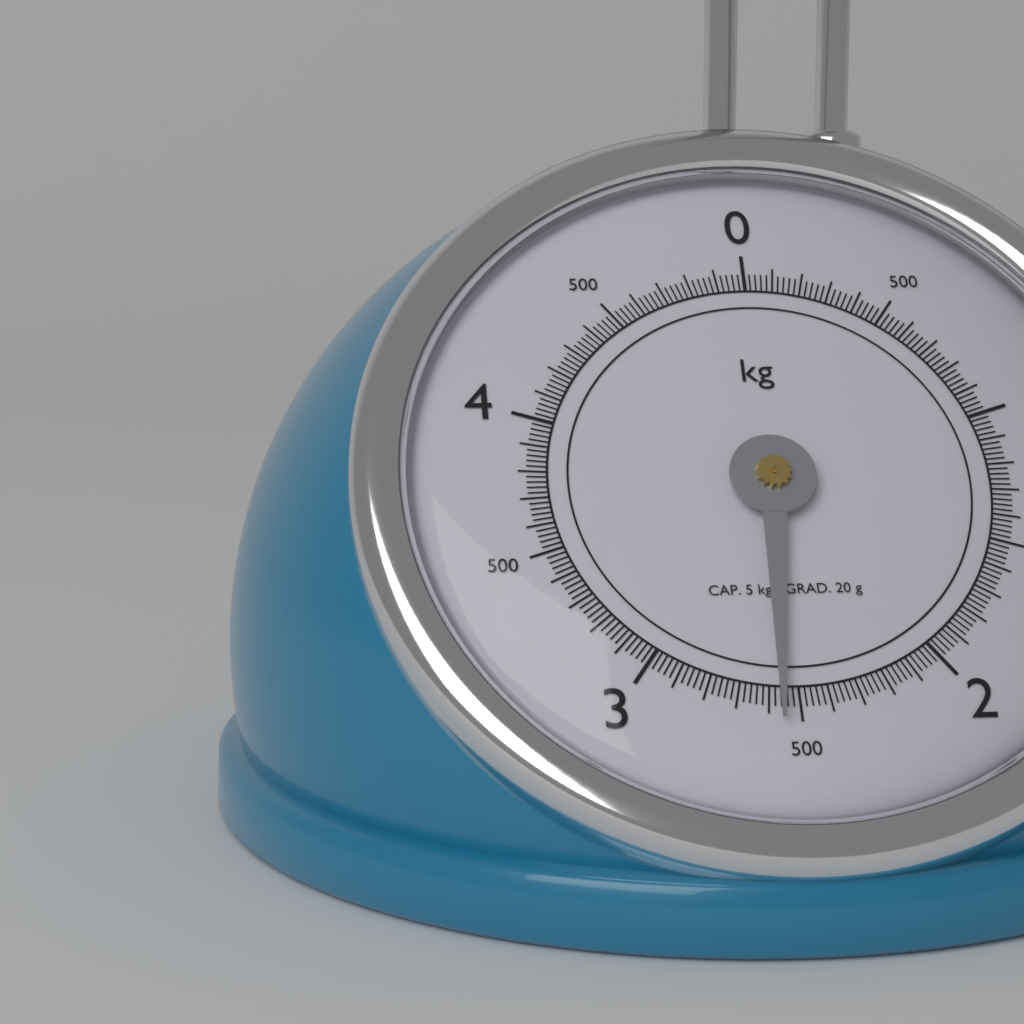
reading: 2.56 kg
